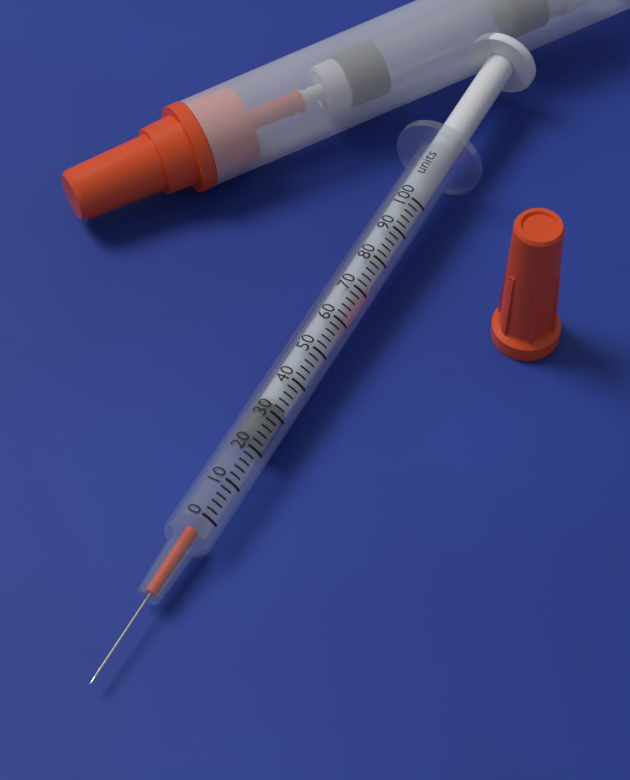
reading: 24 units
